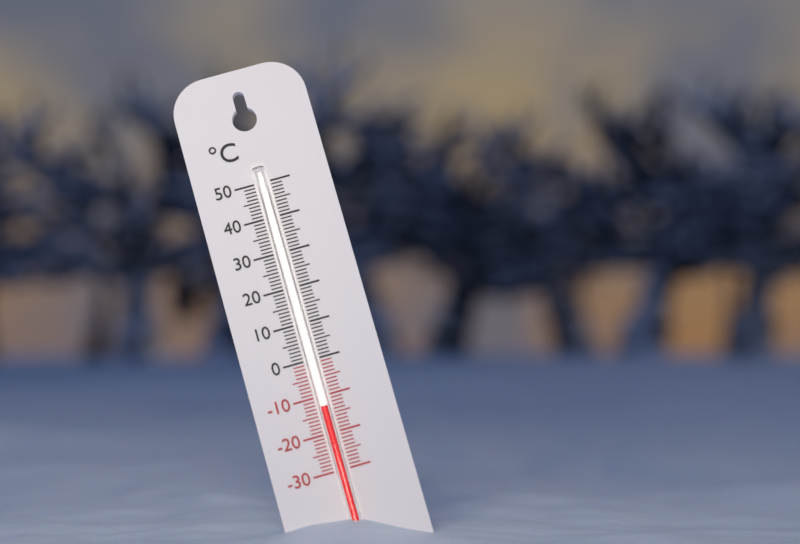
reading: -13 °C
